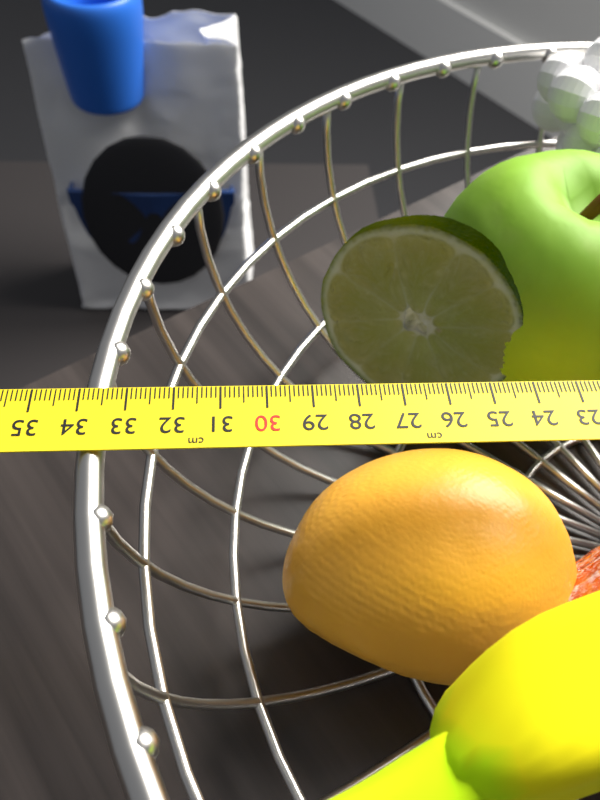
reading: 34.0 cm
